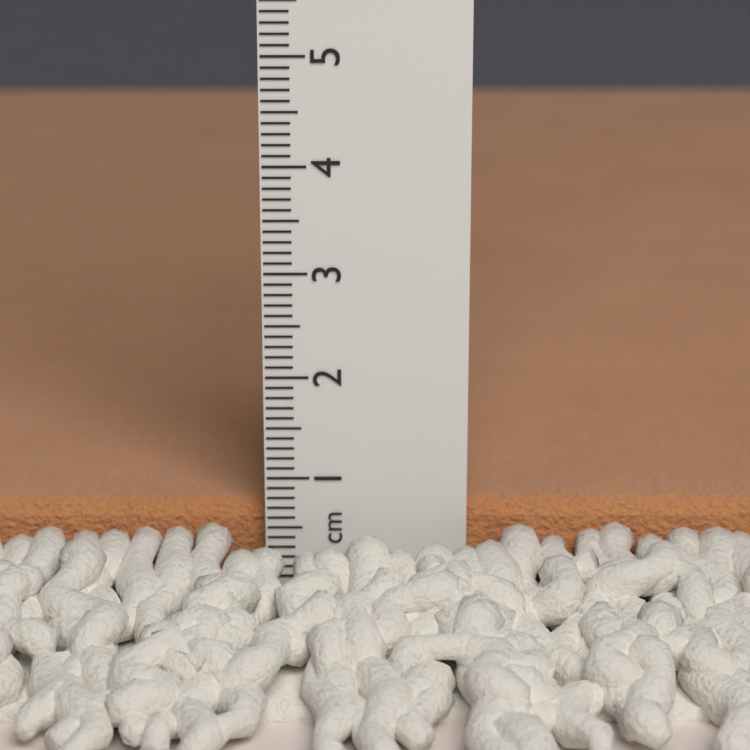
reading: 0.7 cm
